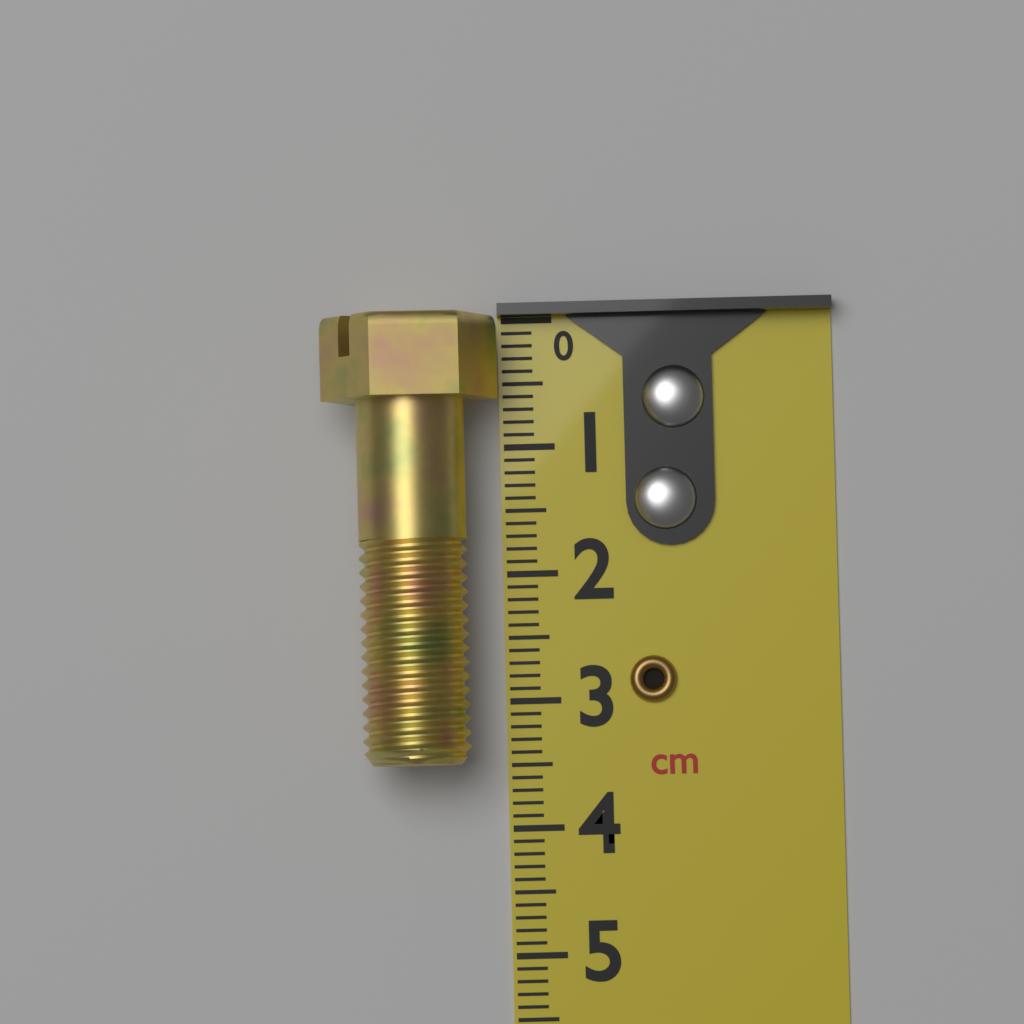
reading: 3.5 cm
